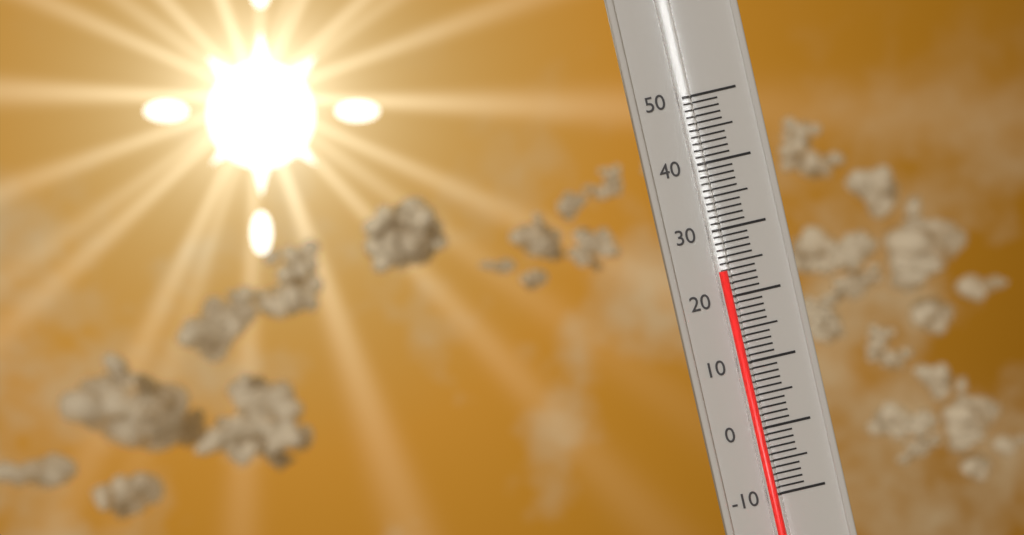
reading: 24 (no unit)
